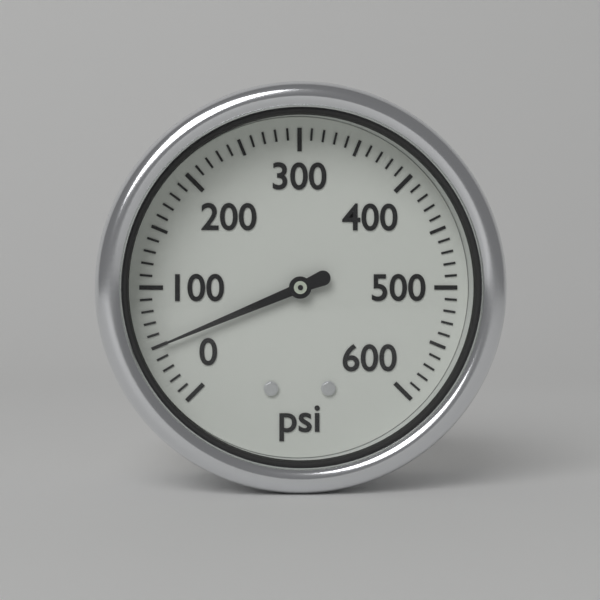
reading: 50 psi
